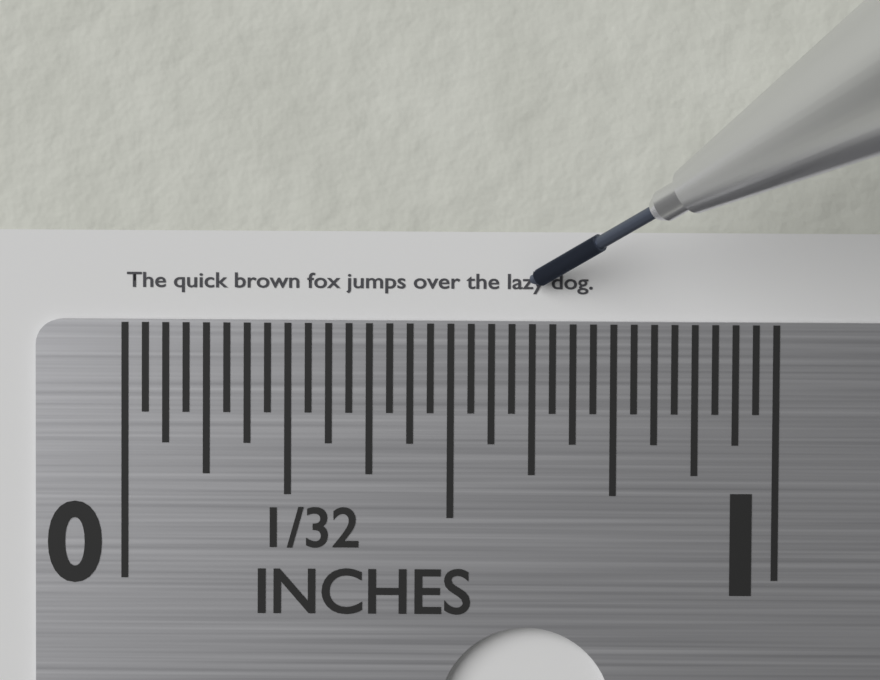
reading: 0.71875 in
